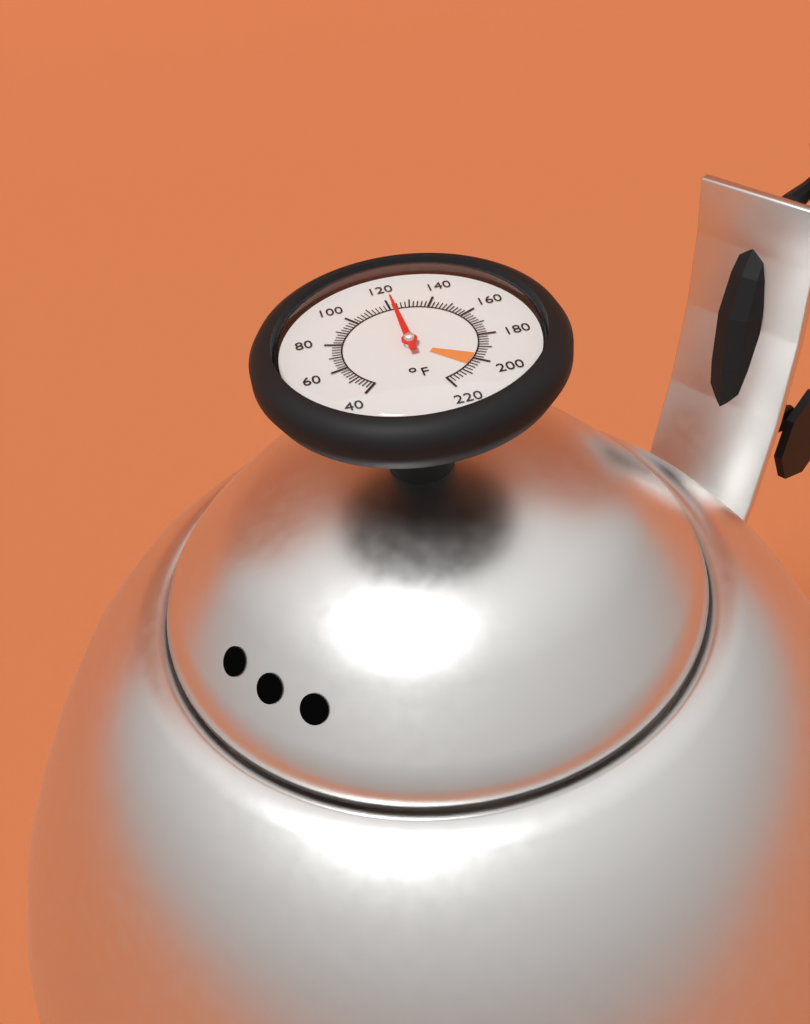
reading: 122 °F
